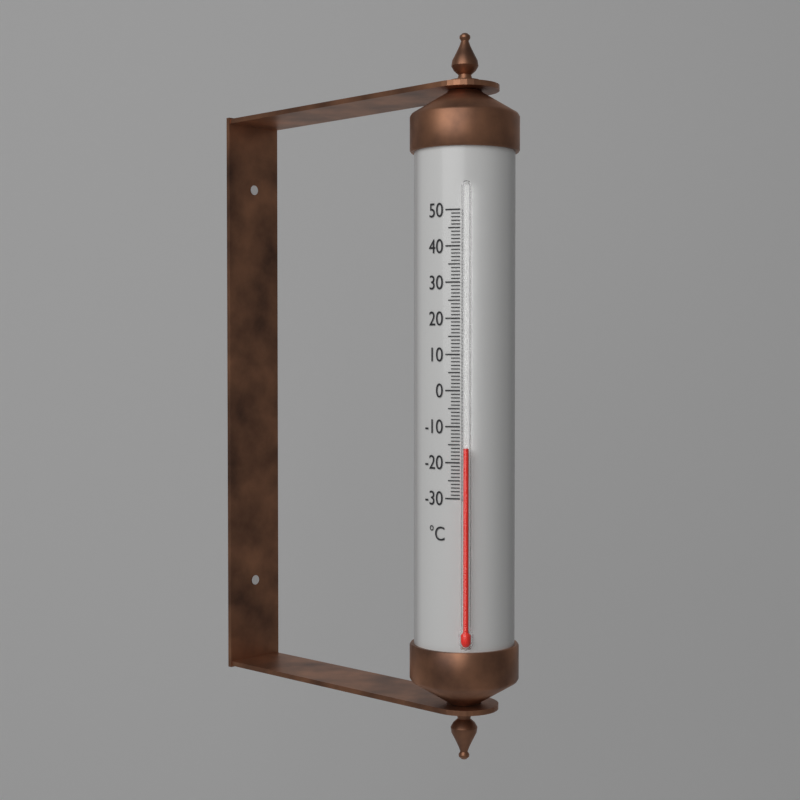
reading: -16 °C
